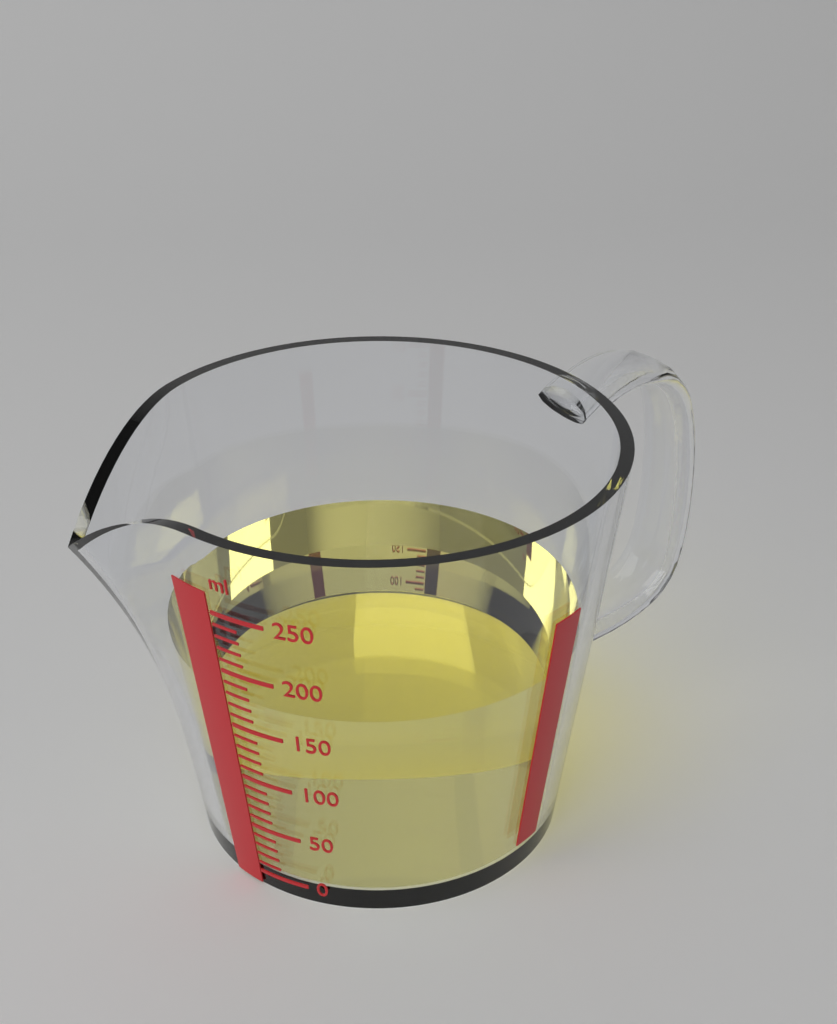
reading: 170 ml
